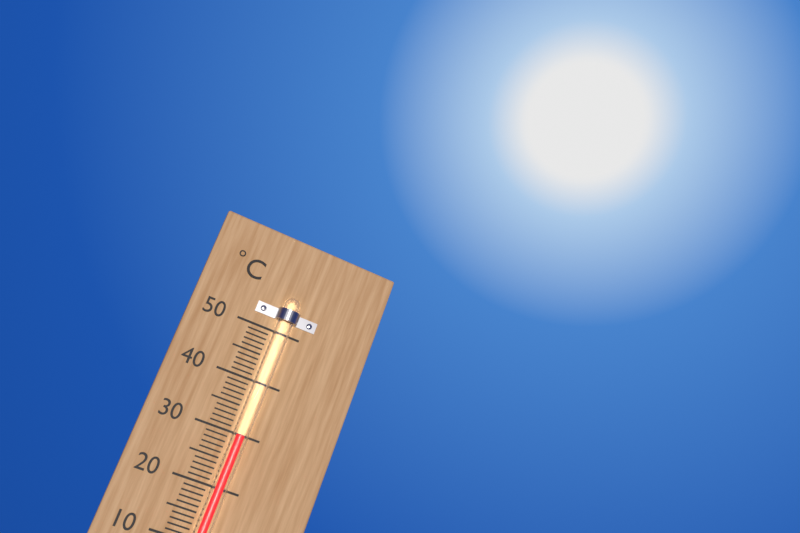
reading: 30 °C
